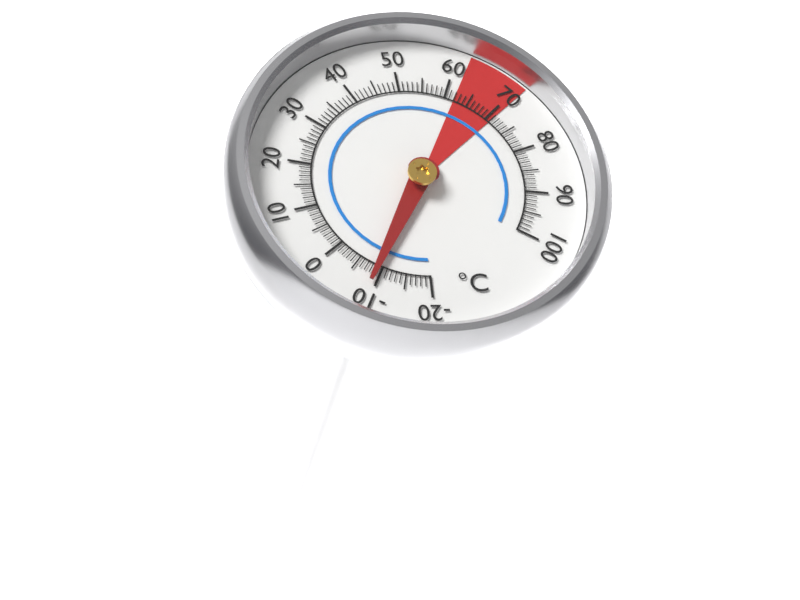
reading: -9 °C
